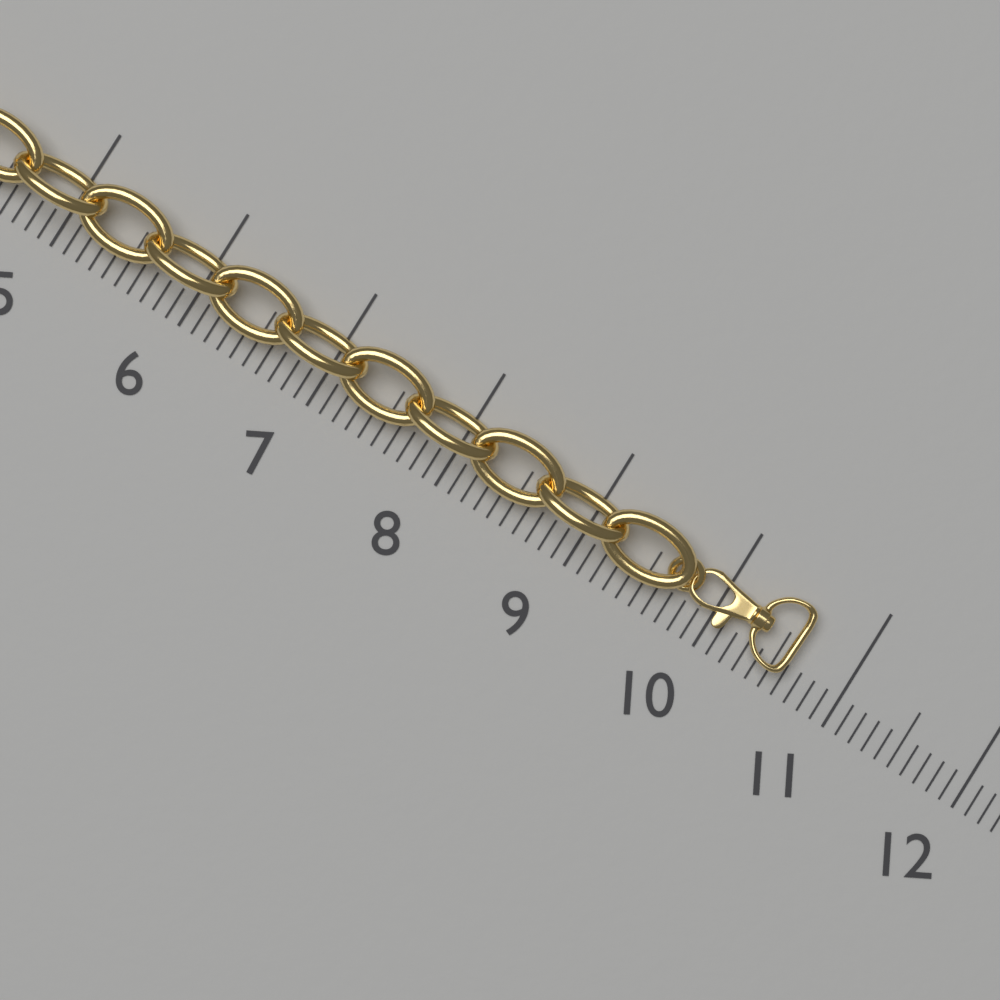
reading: 10.6 (no unit)
